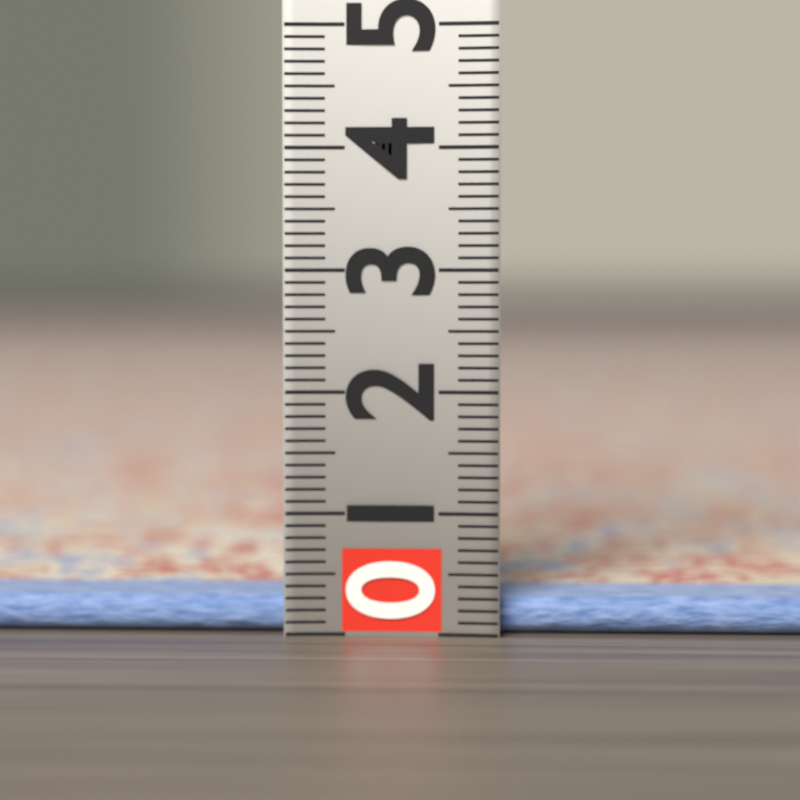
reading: 0.3 (no unit)
